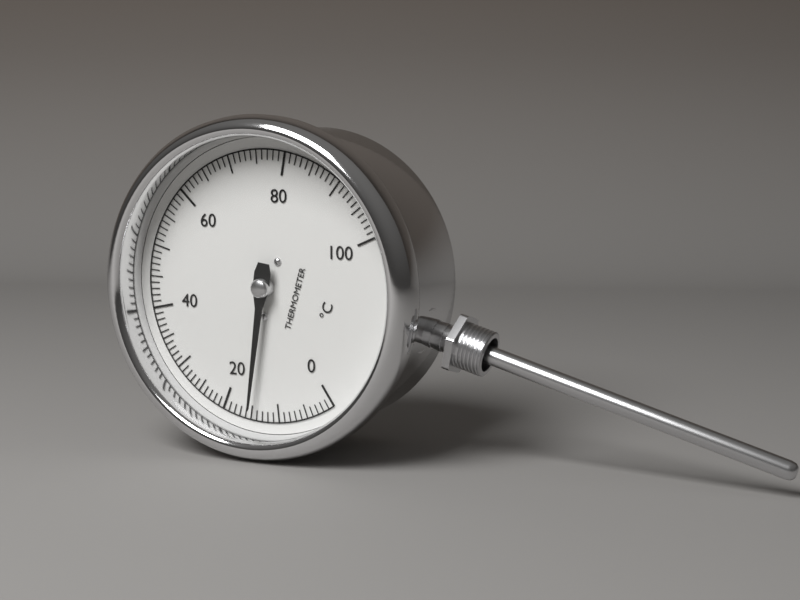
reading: 15 °C
